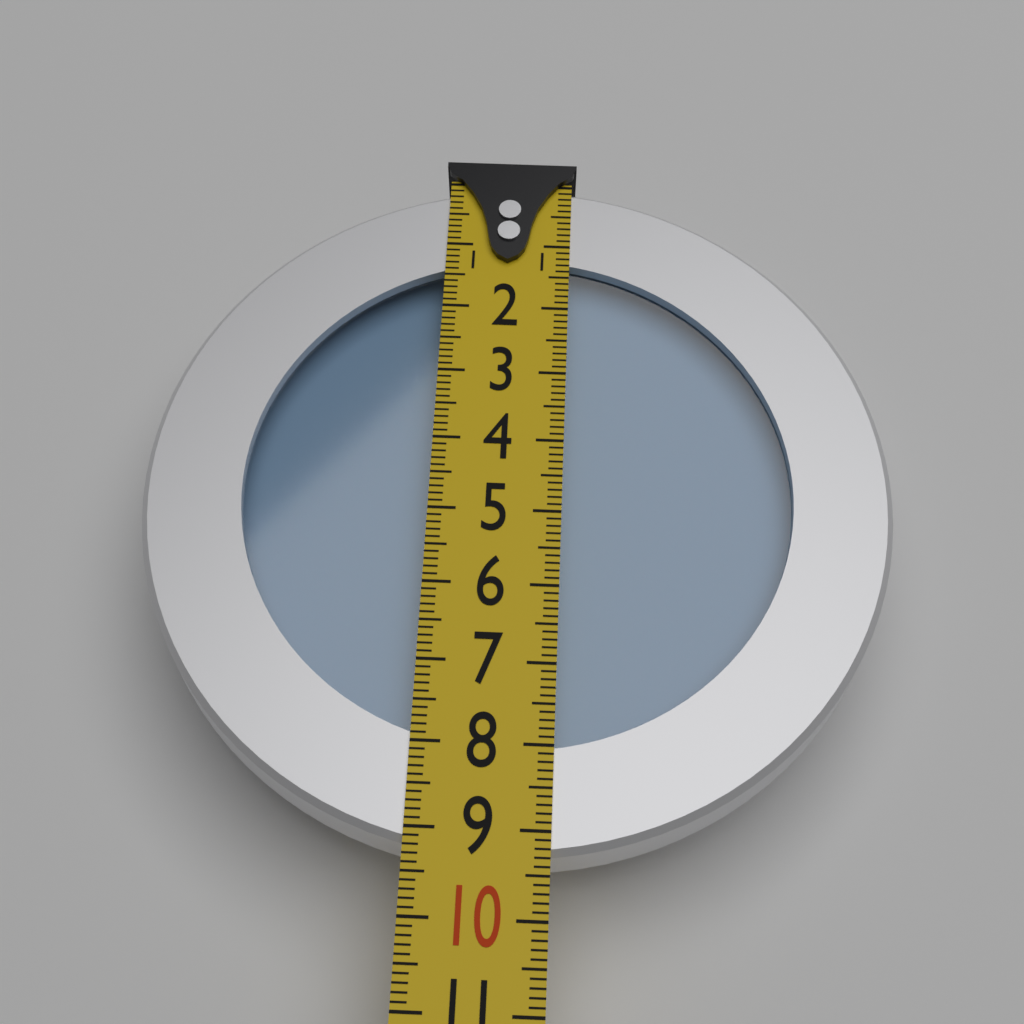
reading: 9.3 (no unit)
